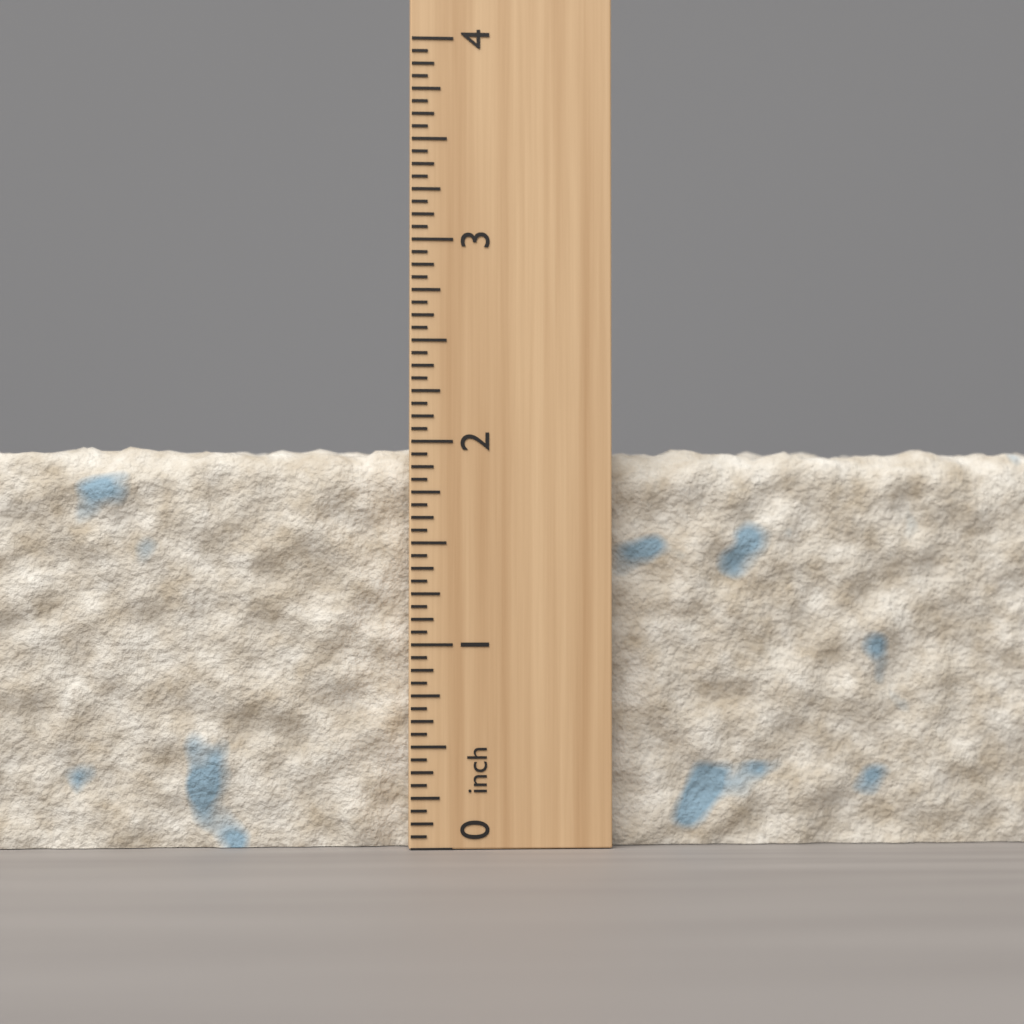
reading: 2.0000 inch
